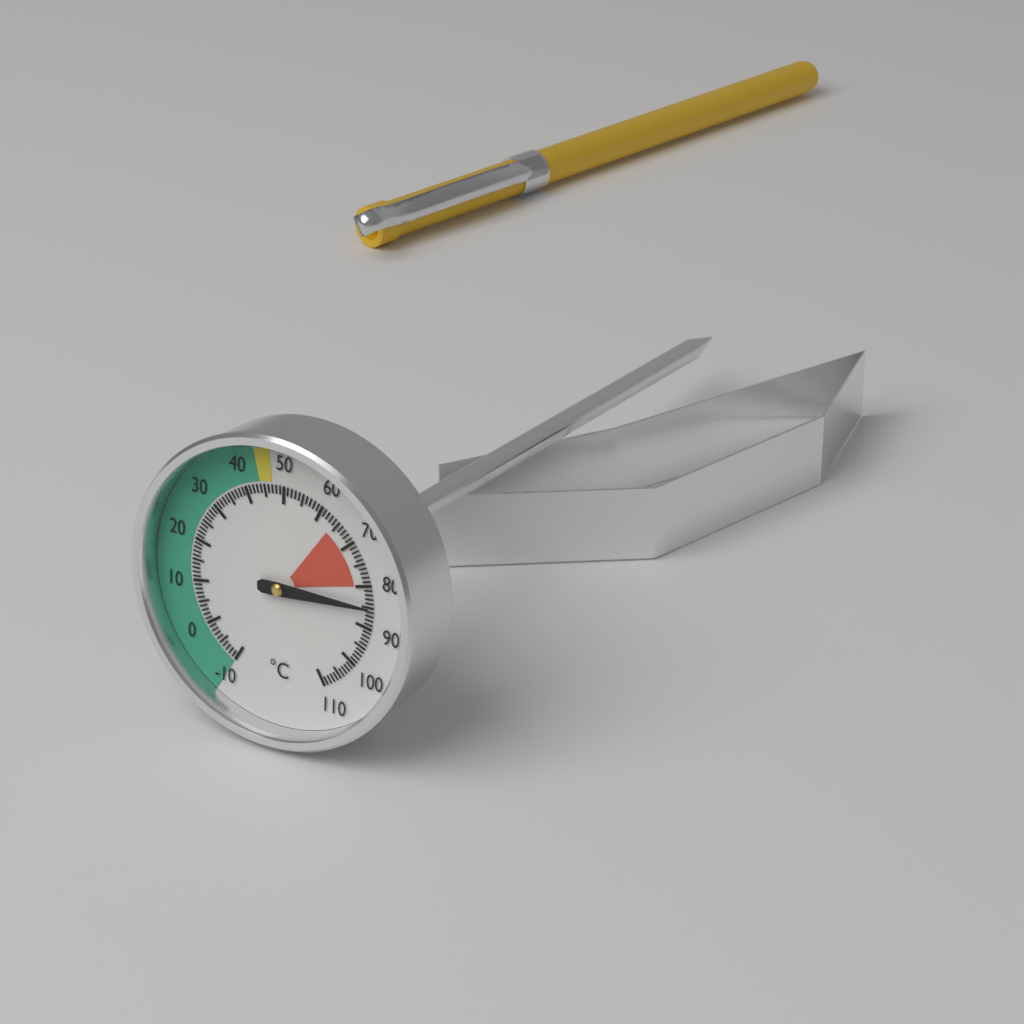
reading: 85 °C
